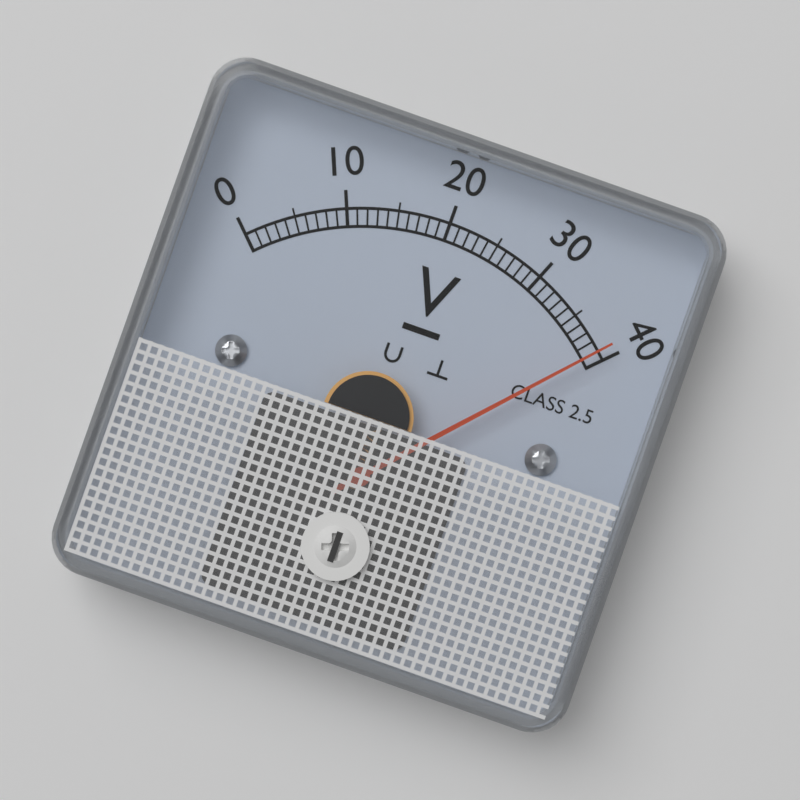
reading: 39 V
